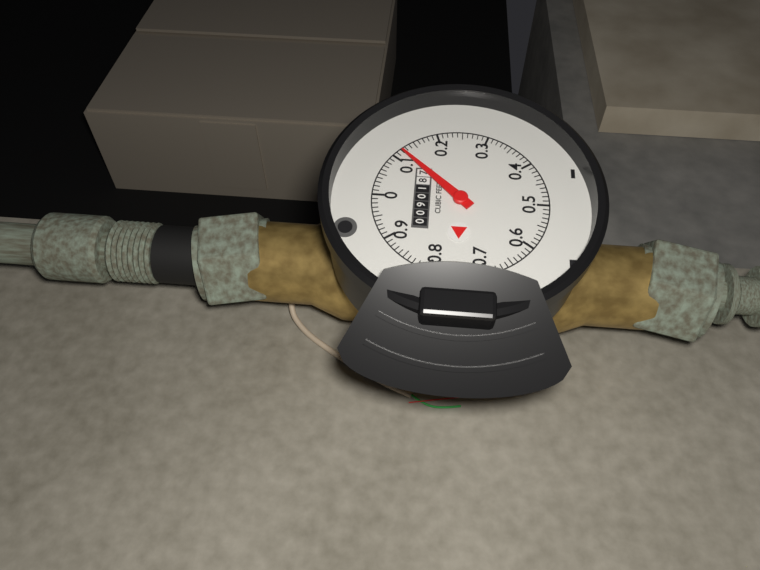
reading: 0.12 cubic feet
